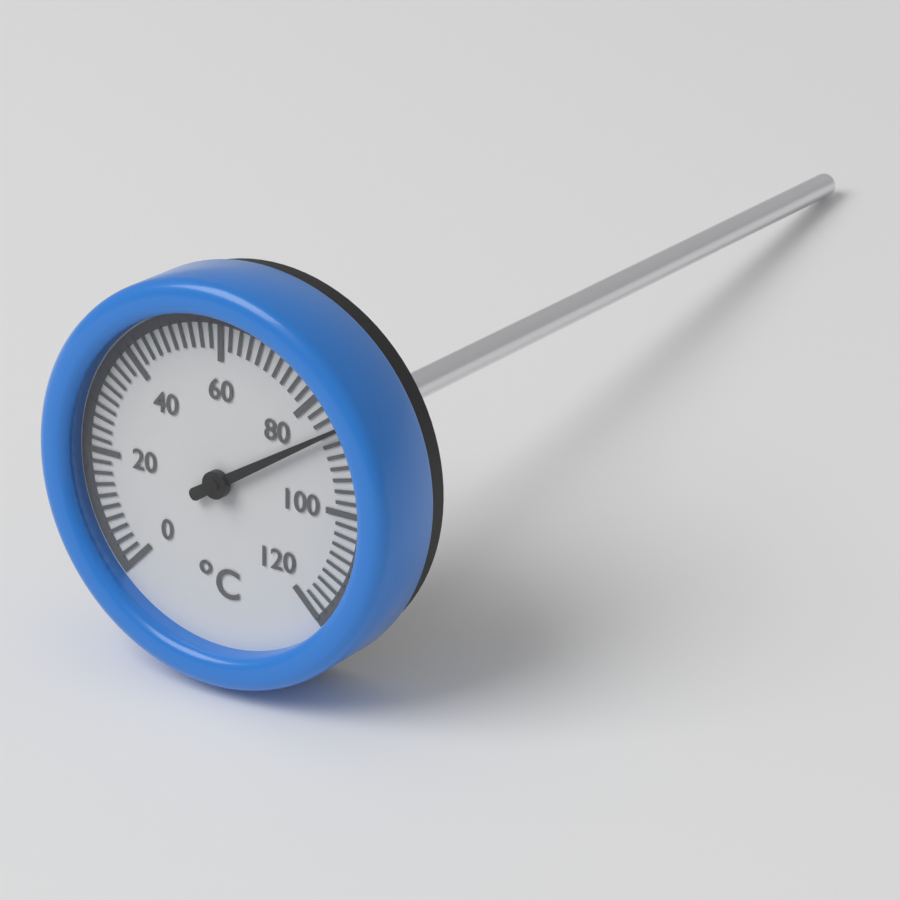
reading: 86 °C
